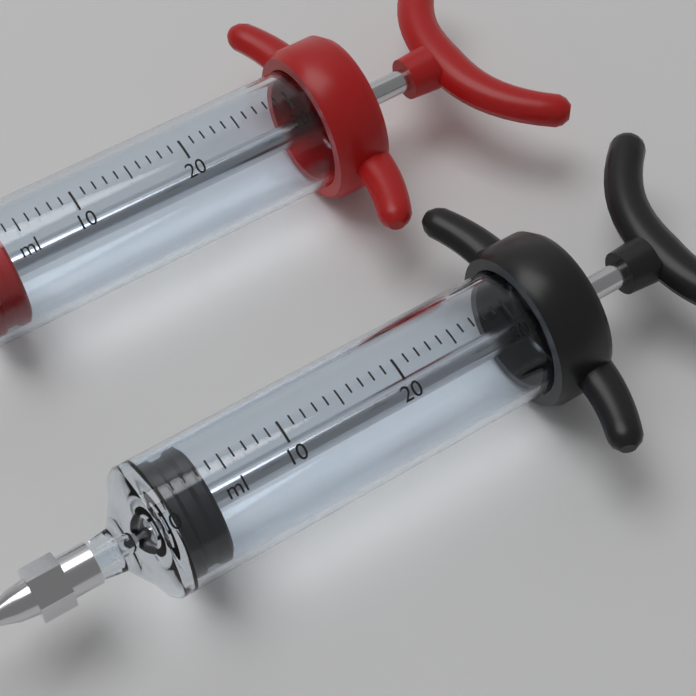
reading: 0 ml
